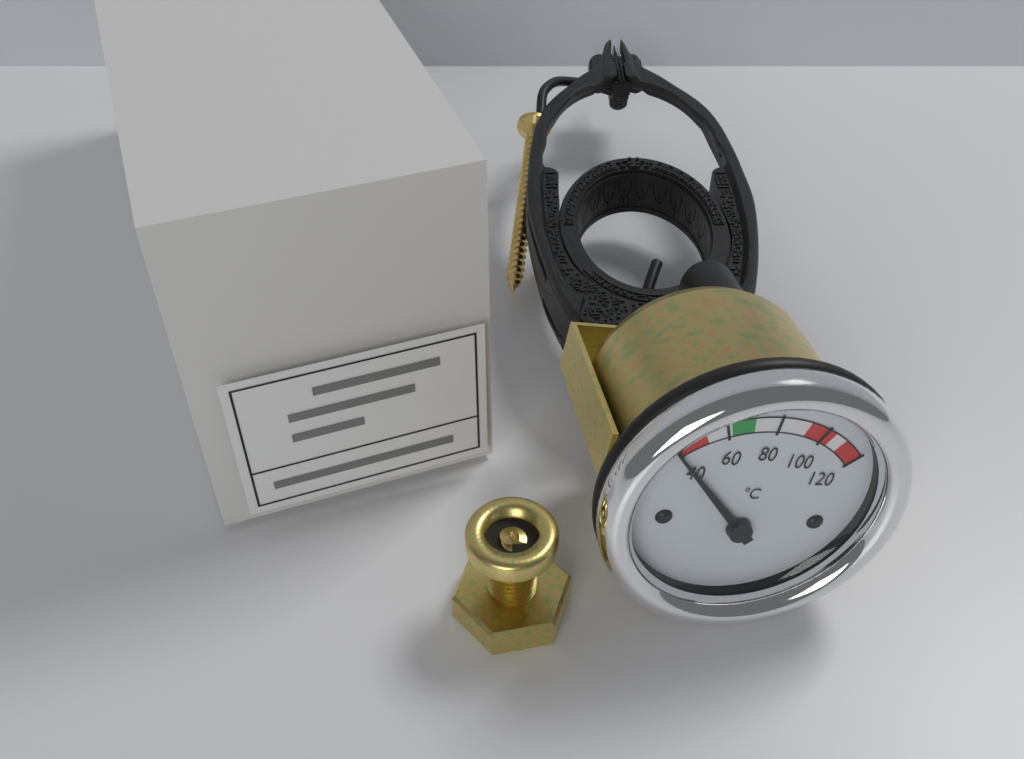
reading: 40 °C
